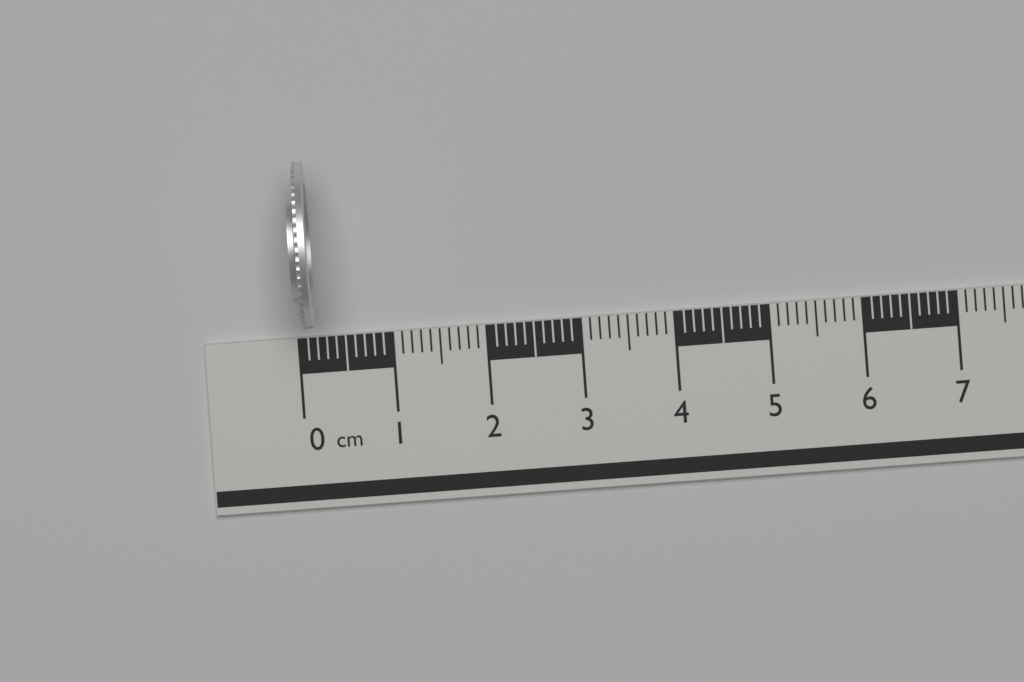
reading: 0.2 cm
